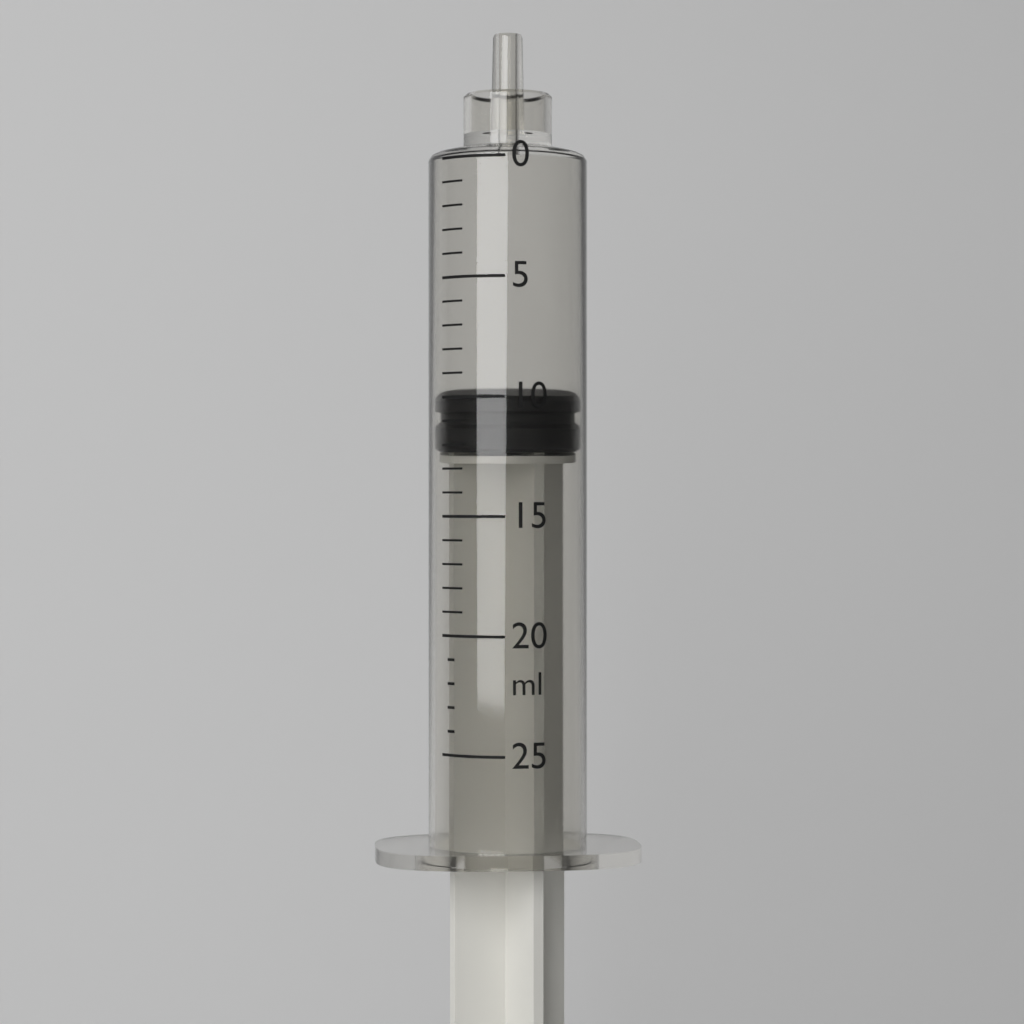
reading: 10 ml
